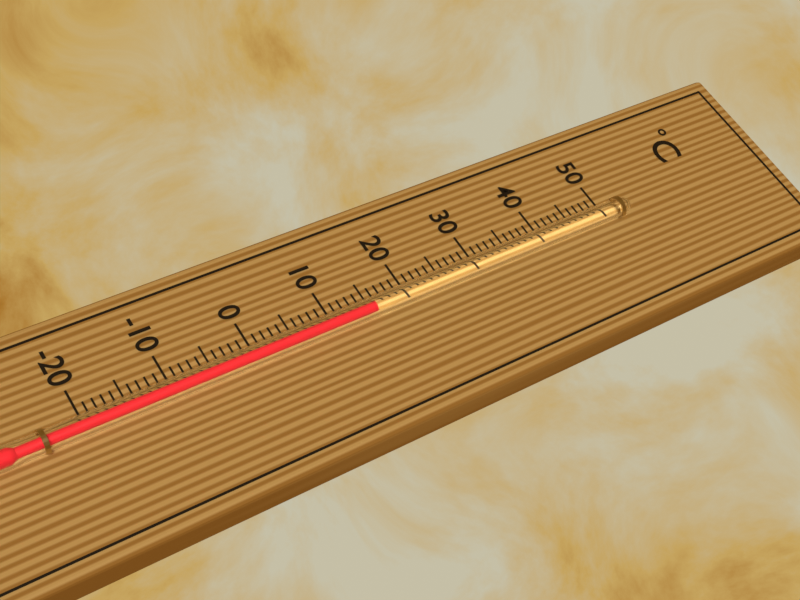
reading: 15 °C
